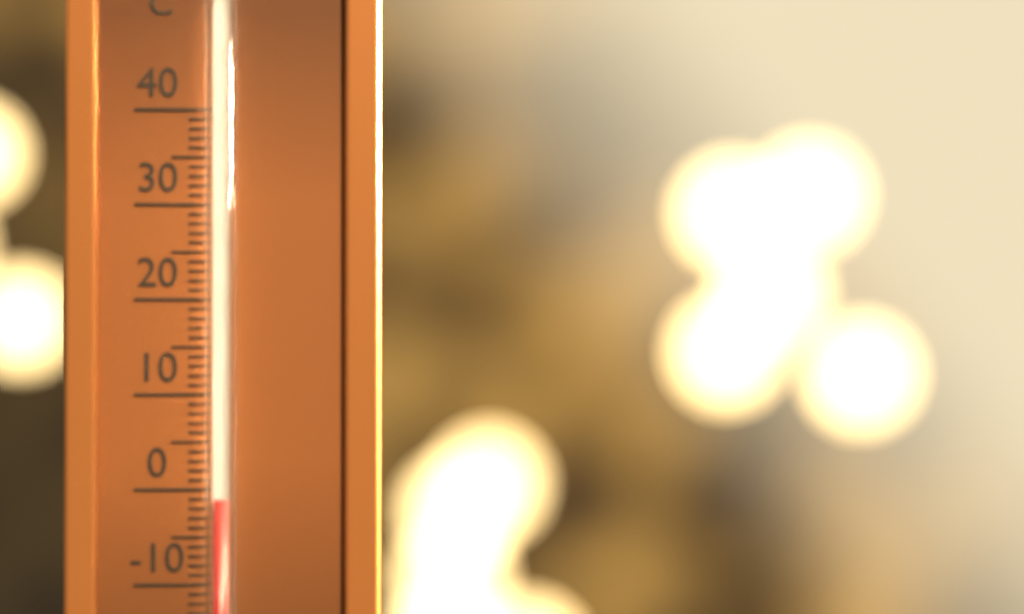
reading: -1 °C
